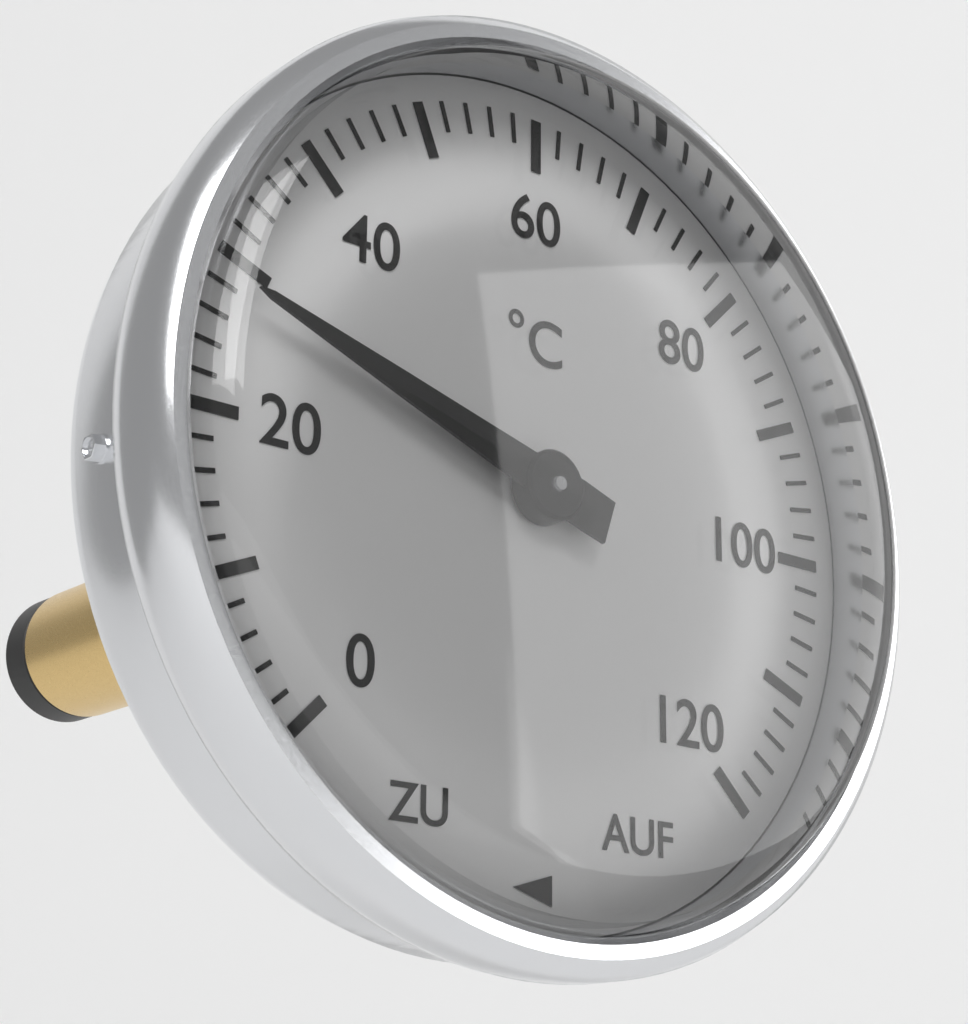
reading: 28 °C
